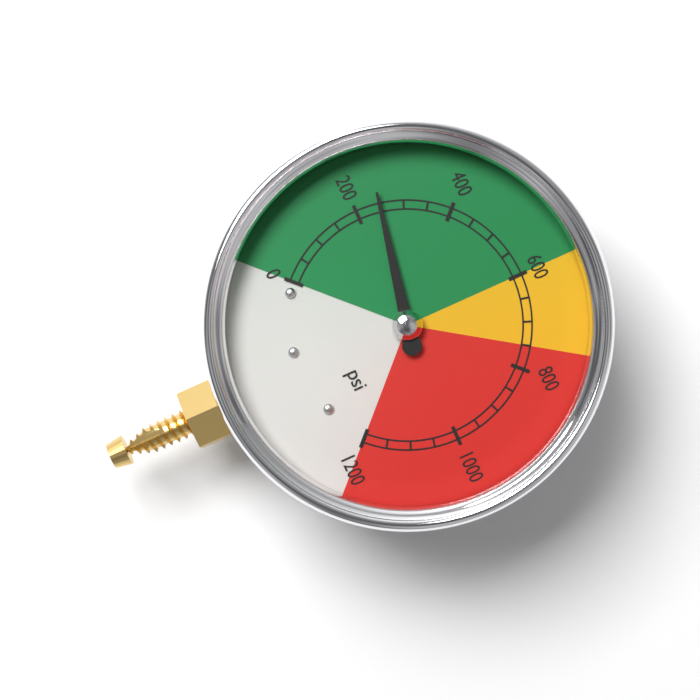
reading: 250 psi
